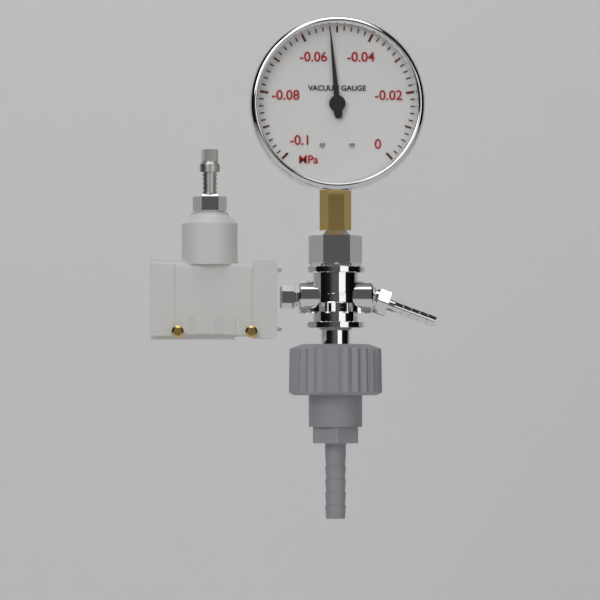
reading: -0.052 MPa
